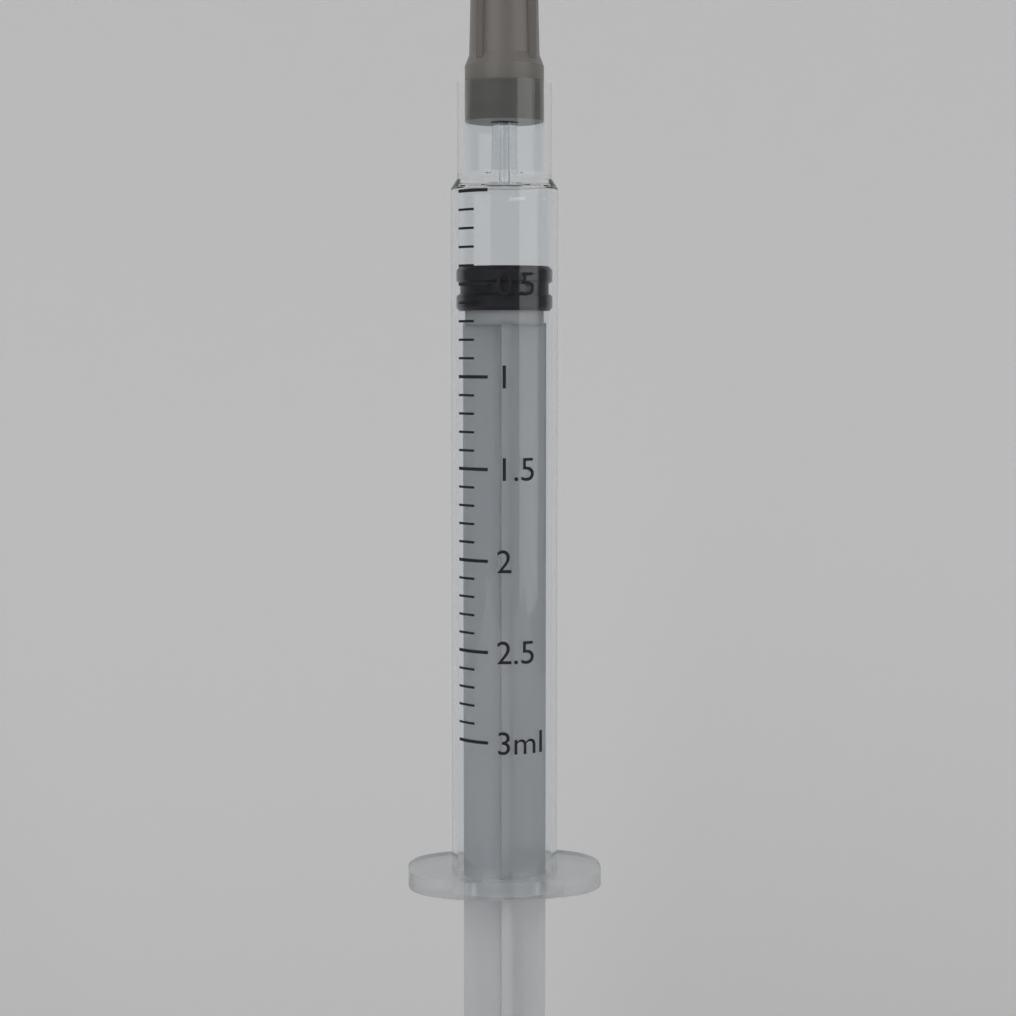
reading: 0.4 ml
